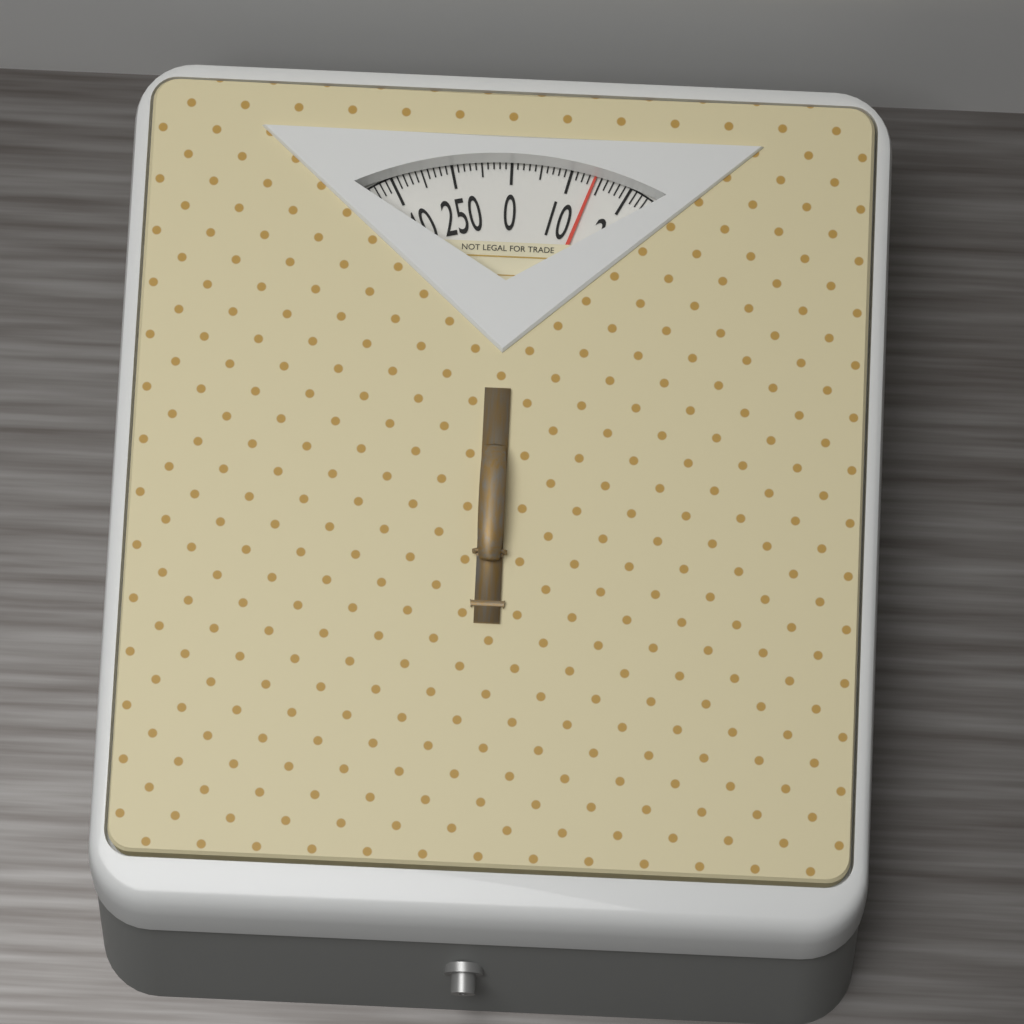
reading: 14 (no unit)
